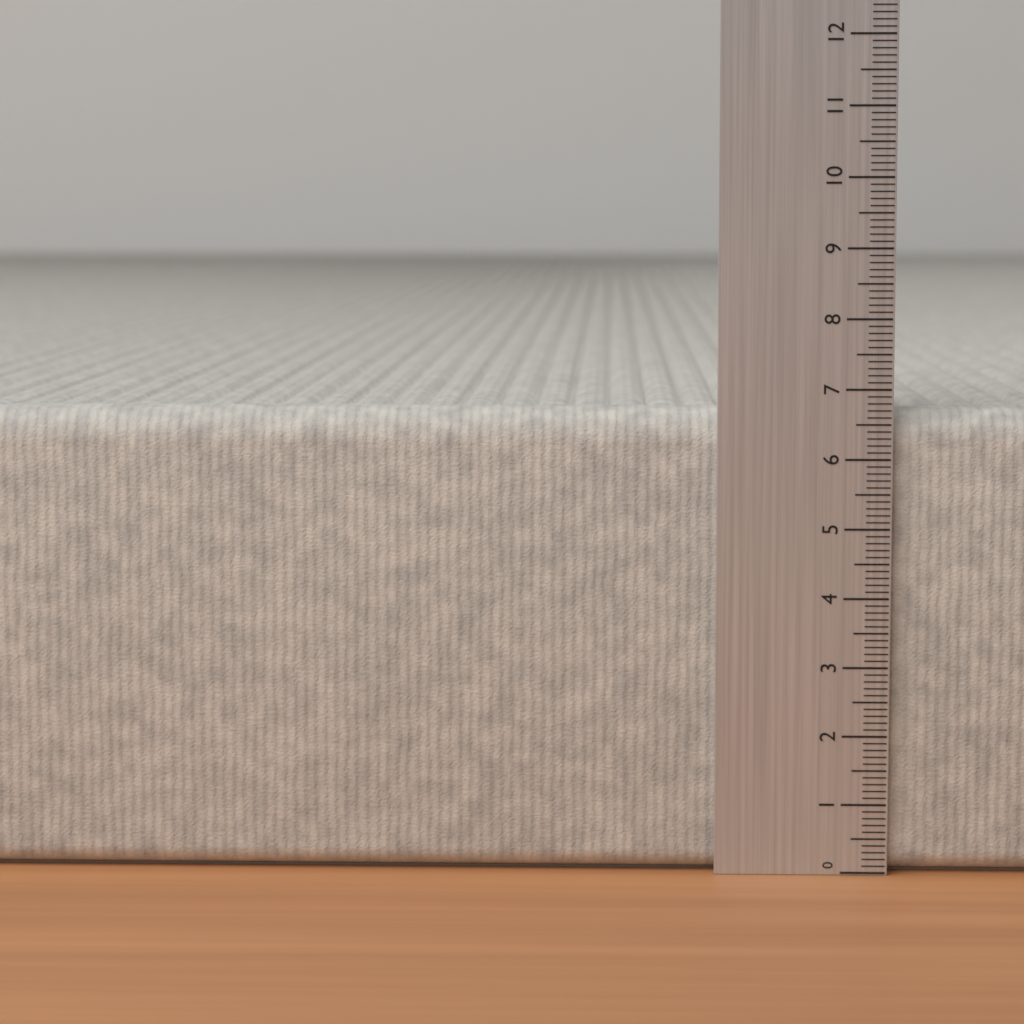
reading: 6.7 (no unit)
